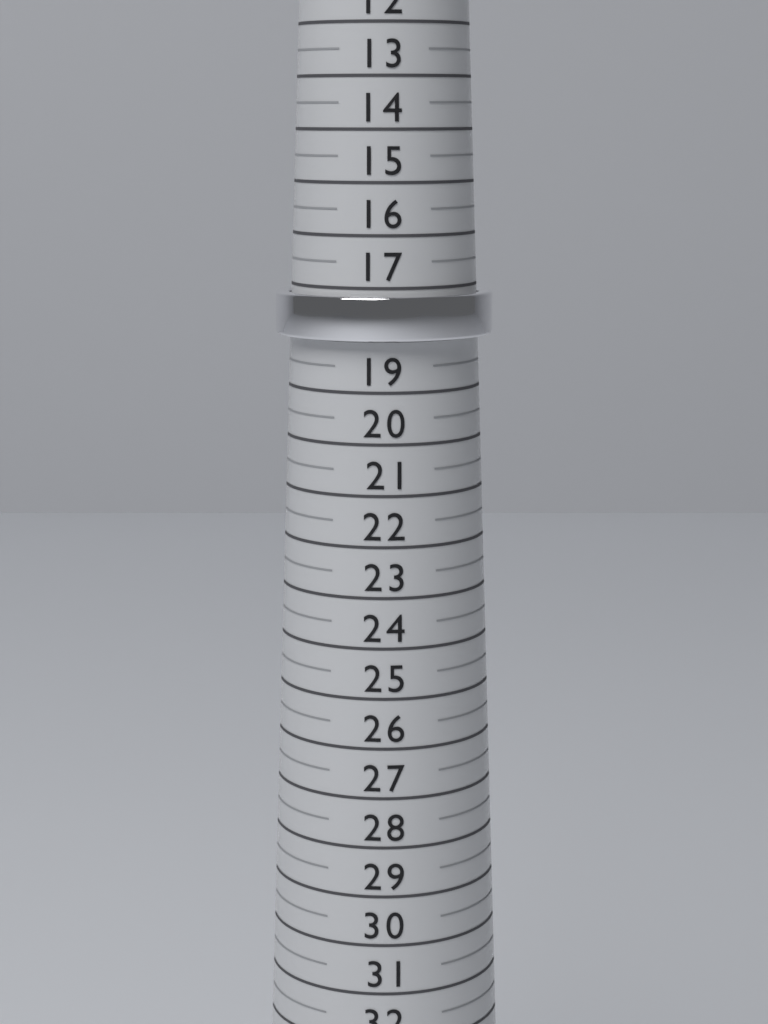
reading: 18.0 (no unit)
